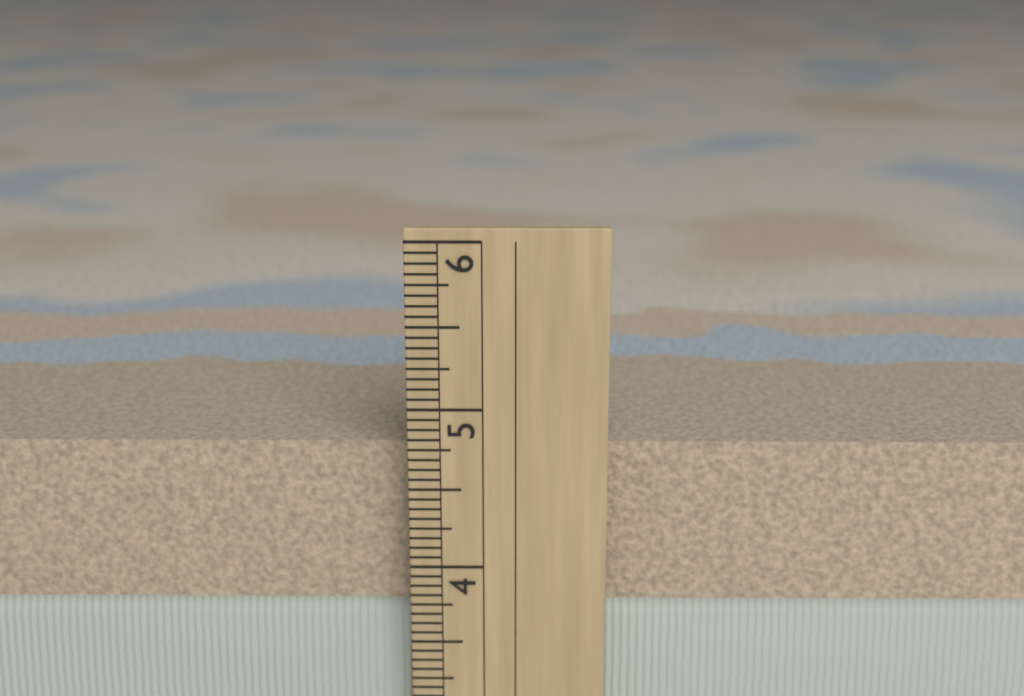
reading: 4.7500 in
